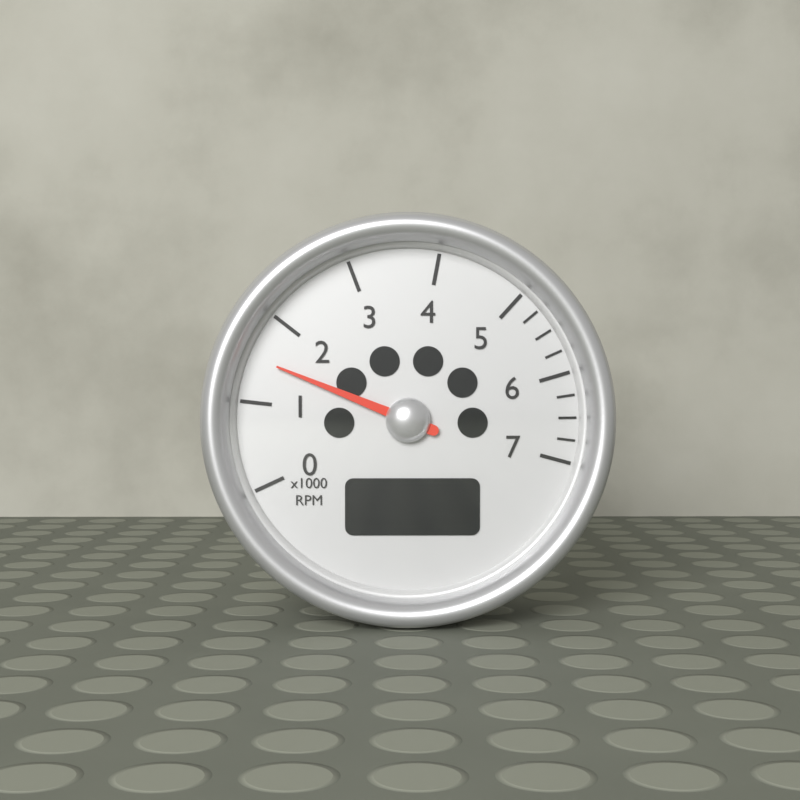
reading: 1.50 x1000 RPM
